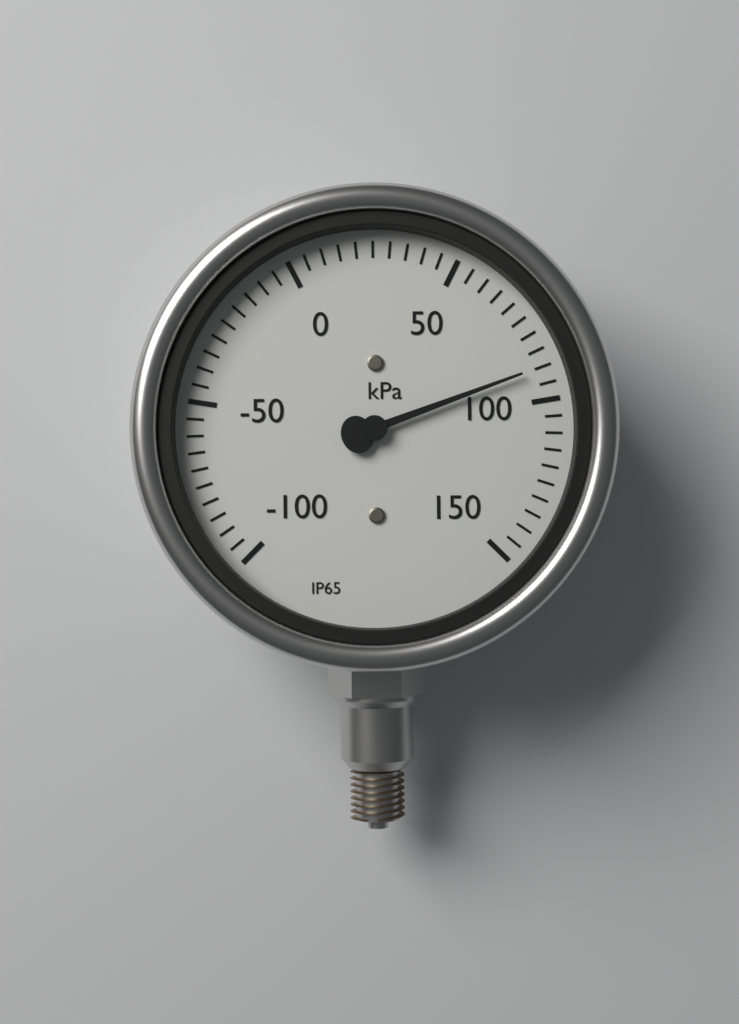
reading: 90 kPa
